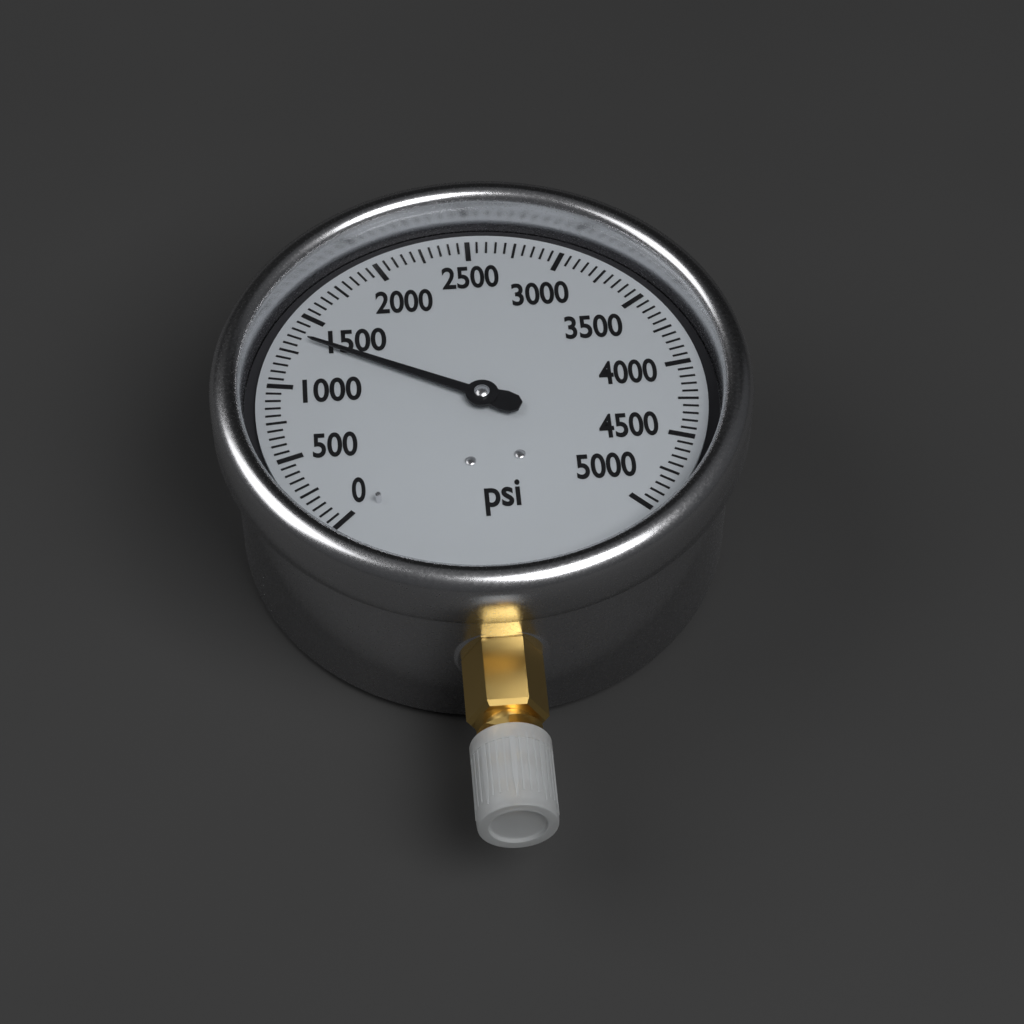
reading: 1350 psi
